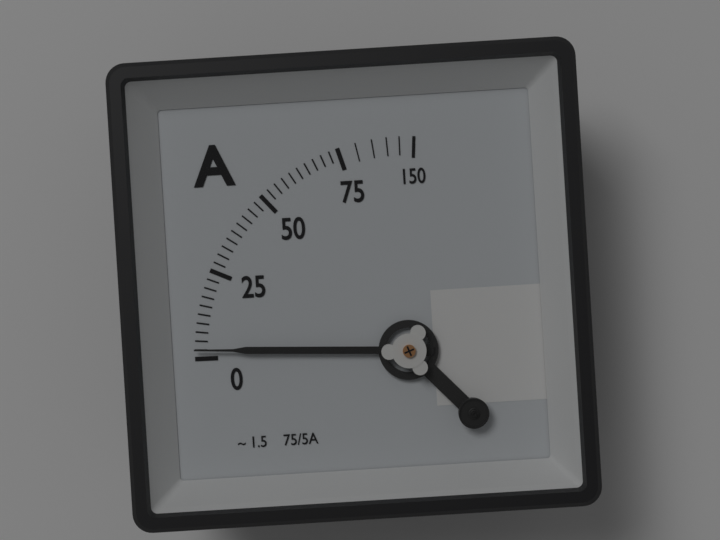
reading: 2.5 A
